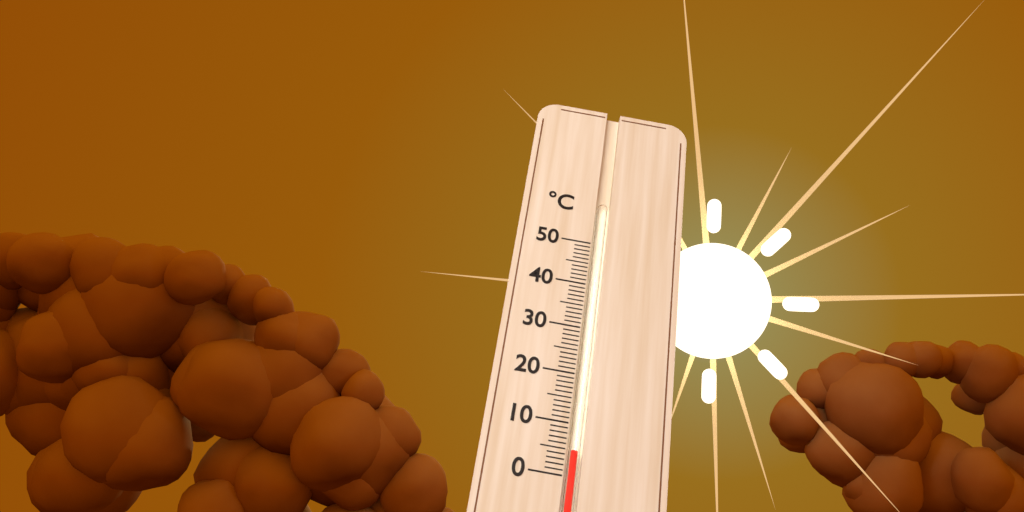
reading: 5 °C
